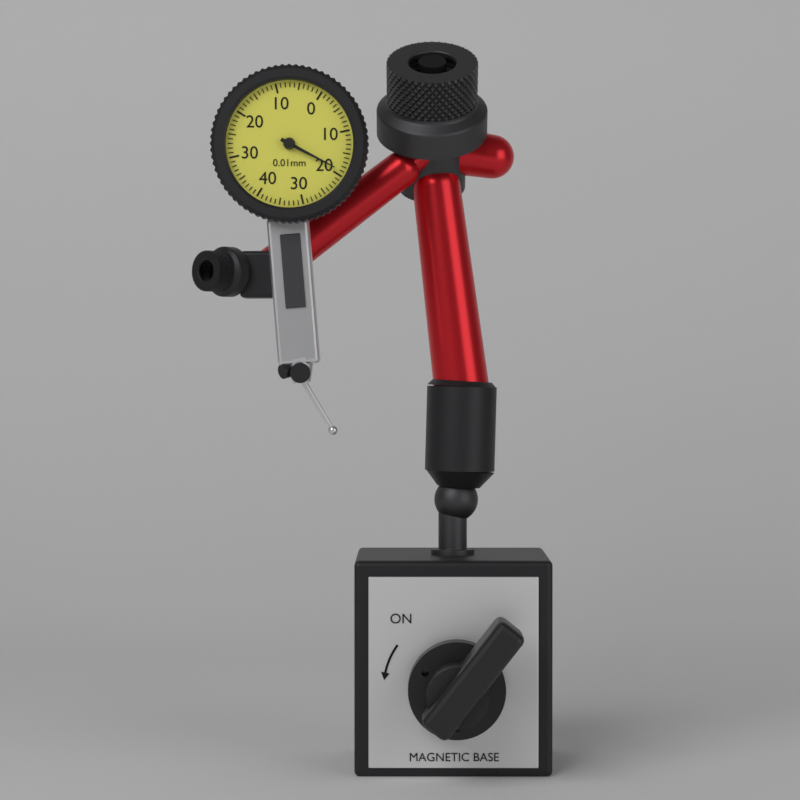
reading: 0.19 mm
